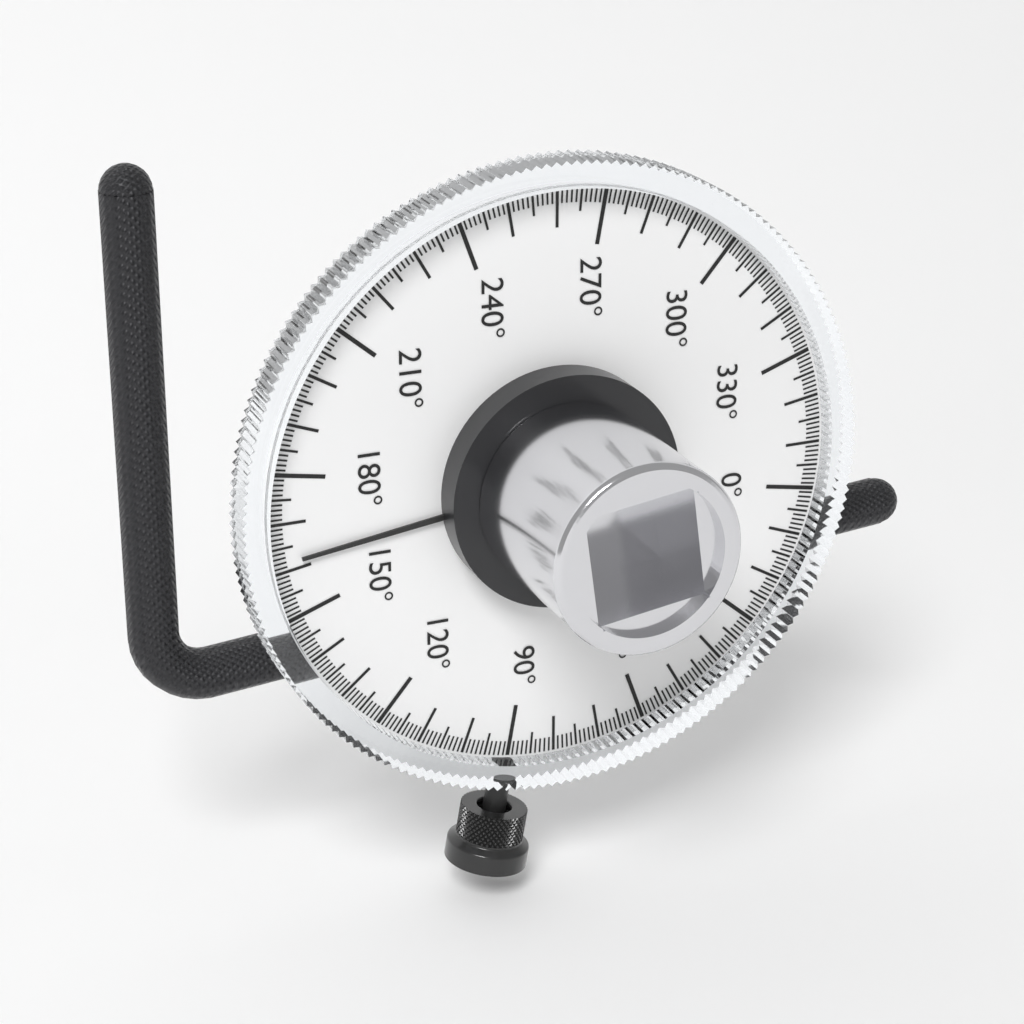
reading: 162 °
